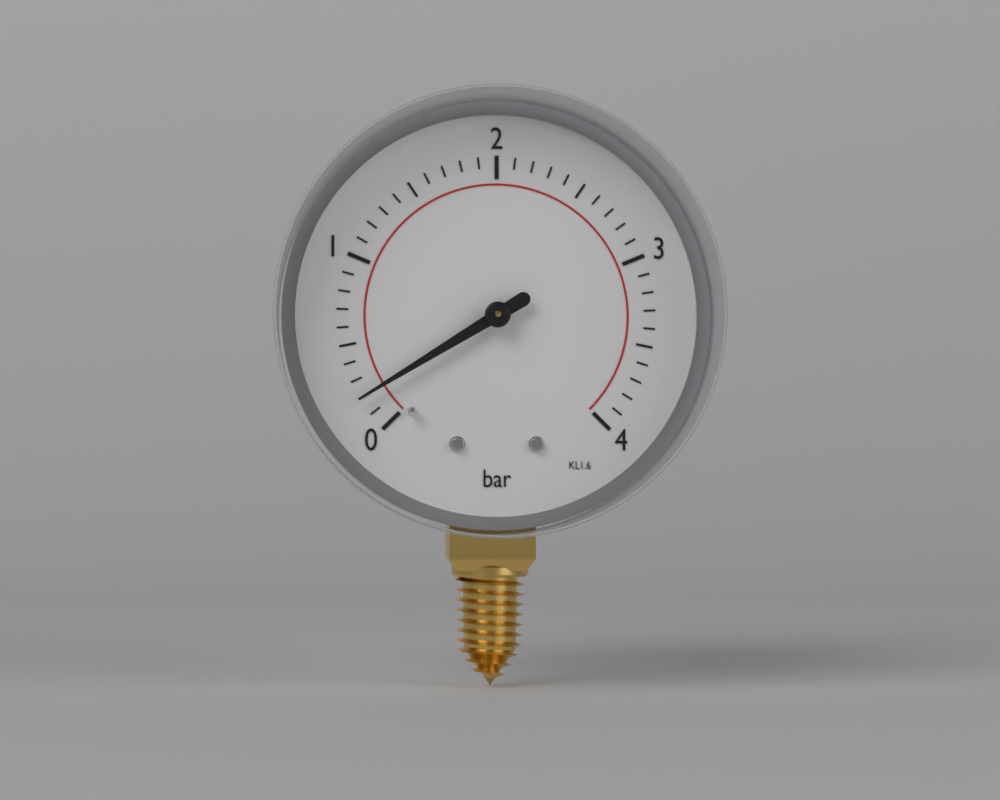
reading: 0.2 bar
